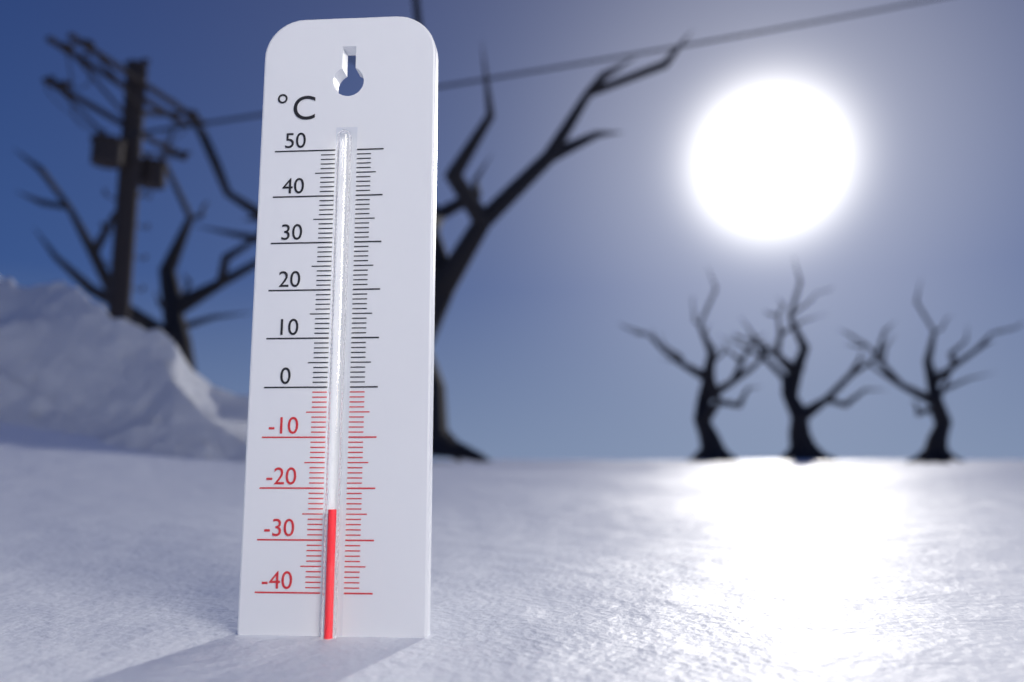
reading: -24 °C
